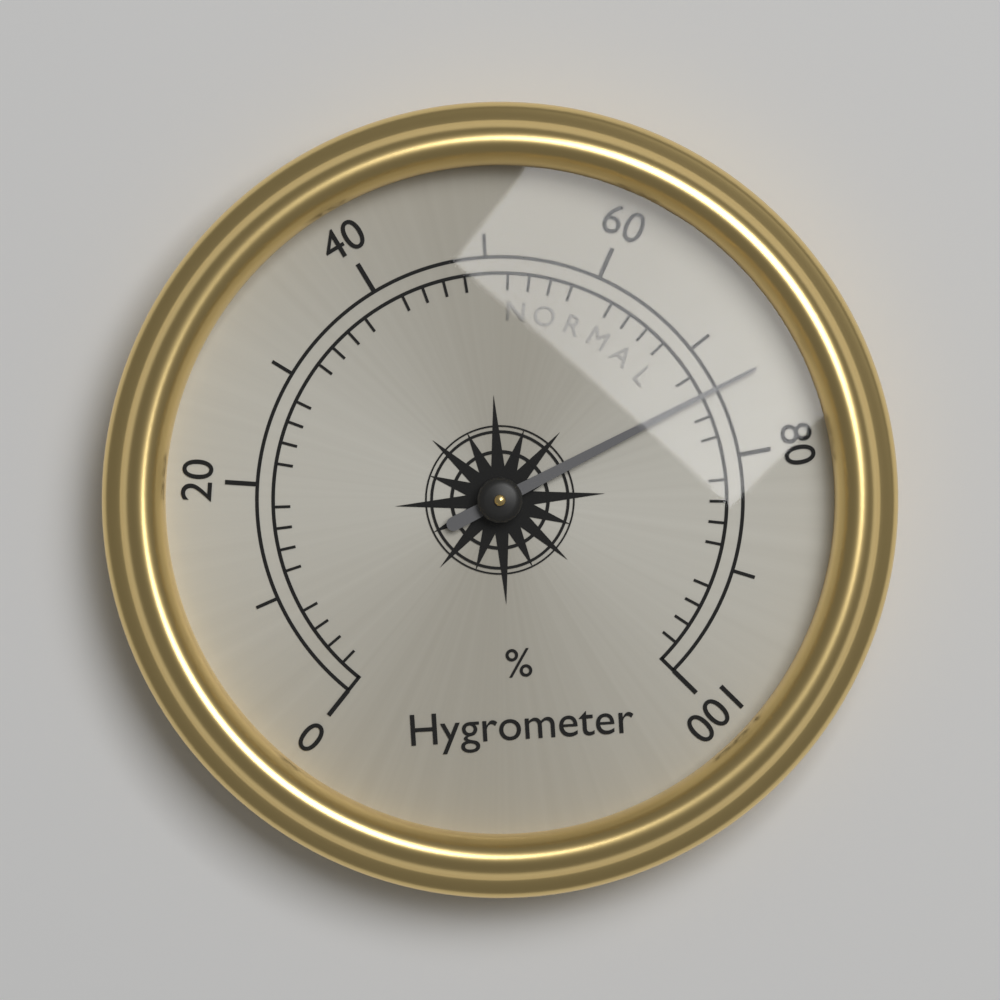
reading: 74 %
